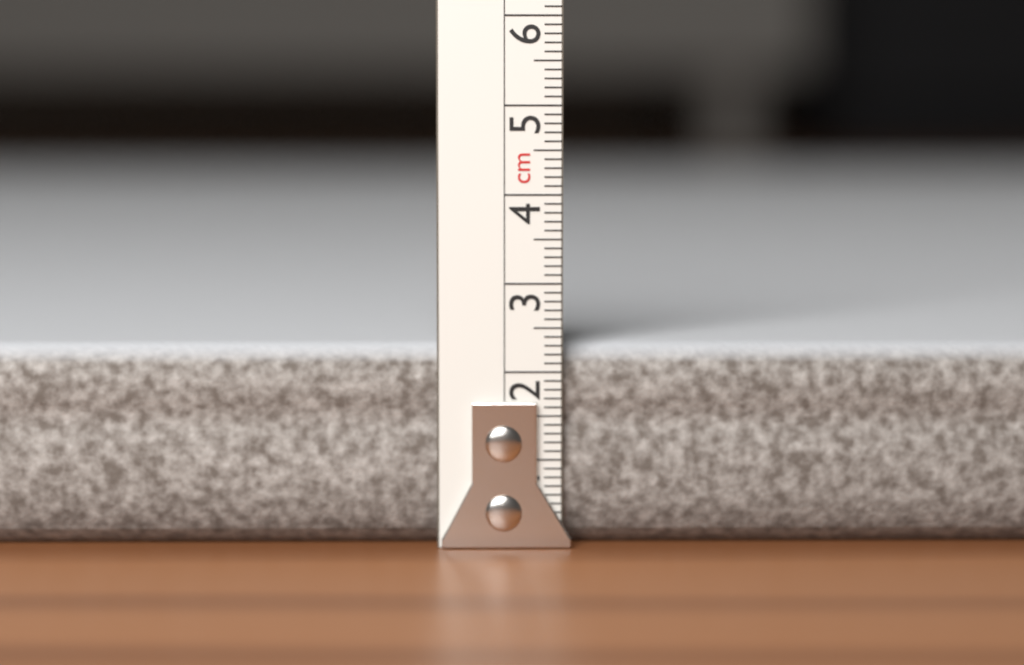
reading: 2.3 cm
